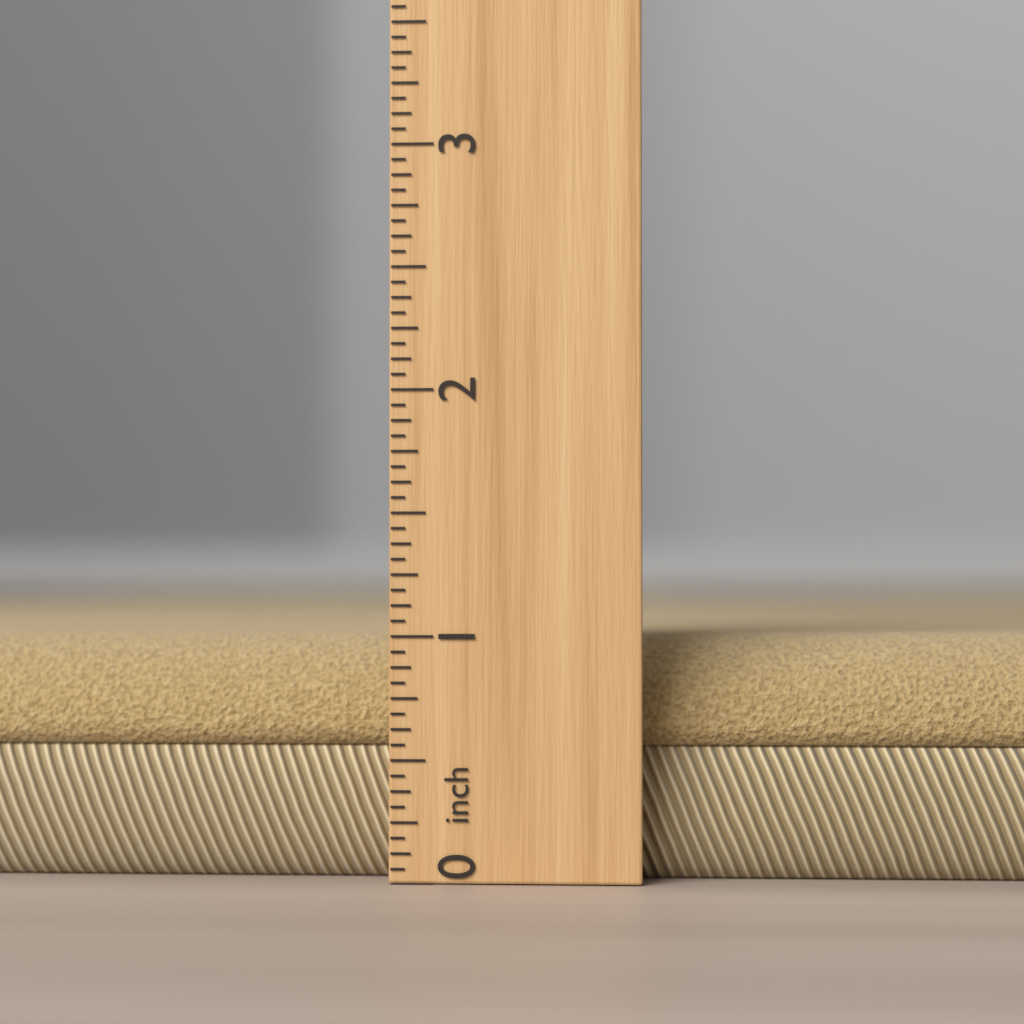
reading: 1.0000 inch
